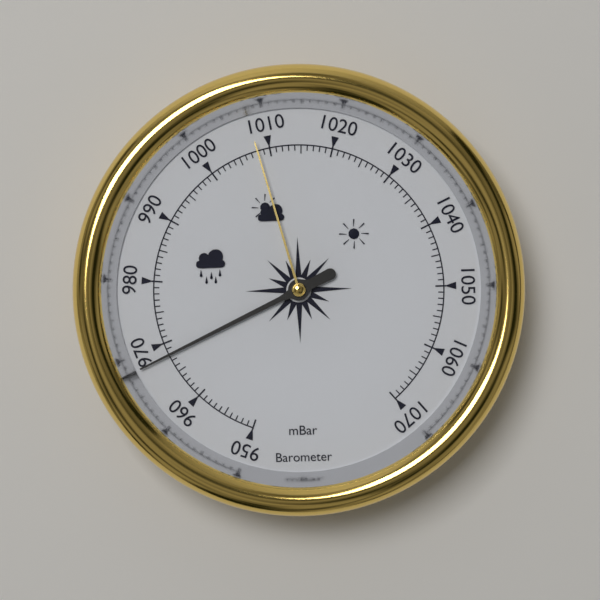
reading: 968 mbar
